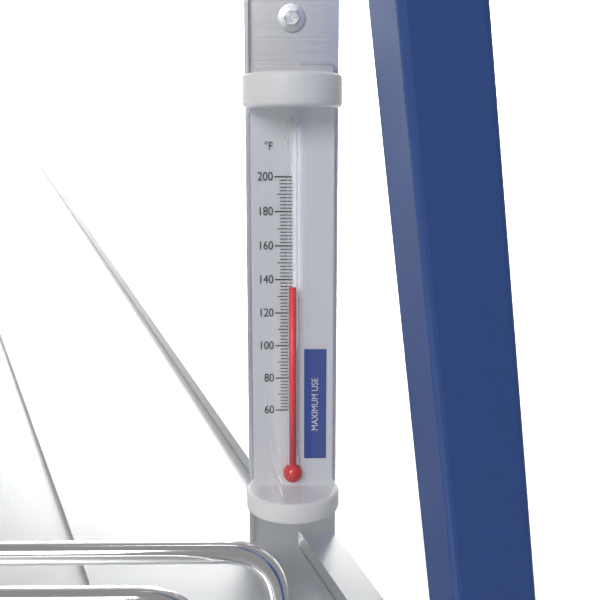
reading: 136 °F
